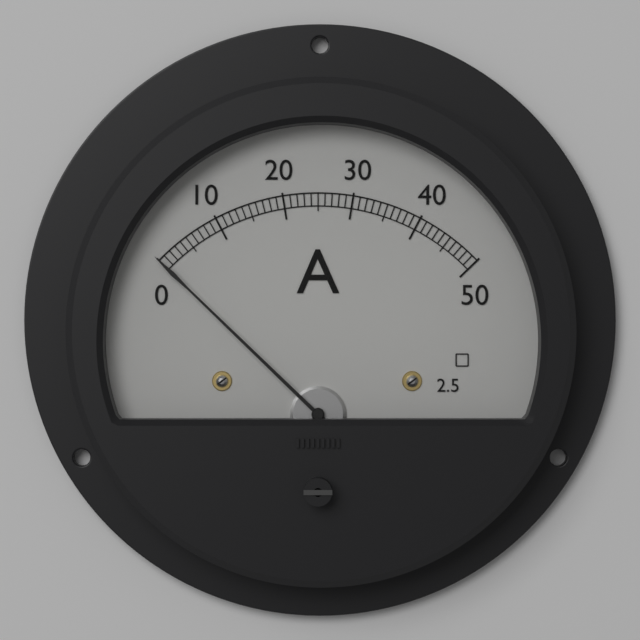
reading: 0 A
